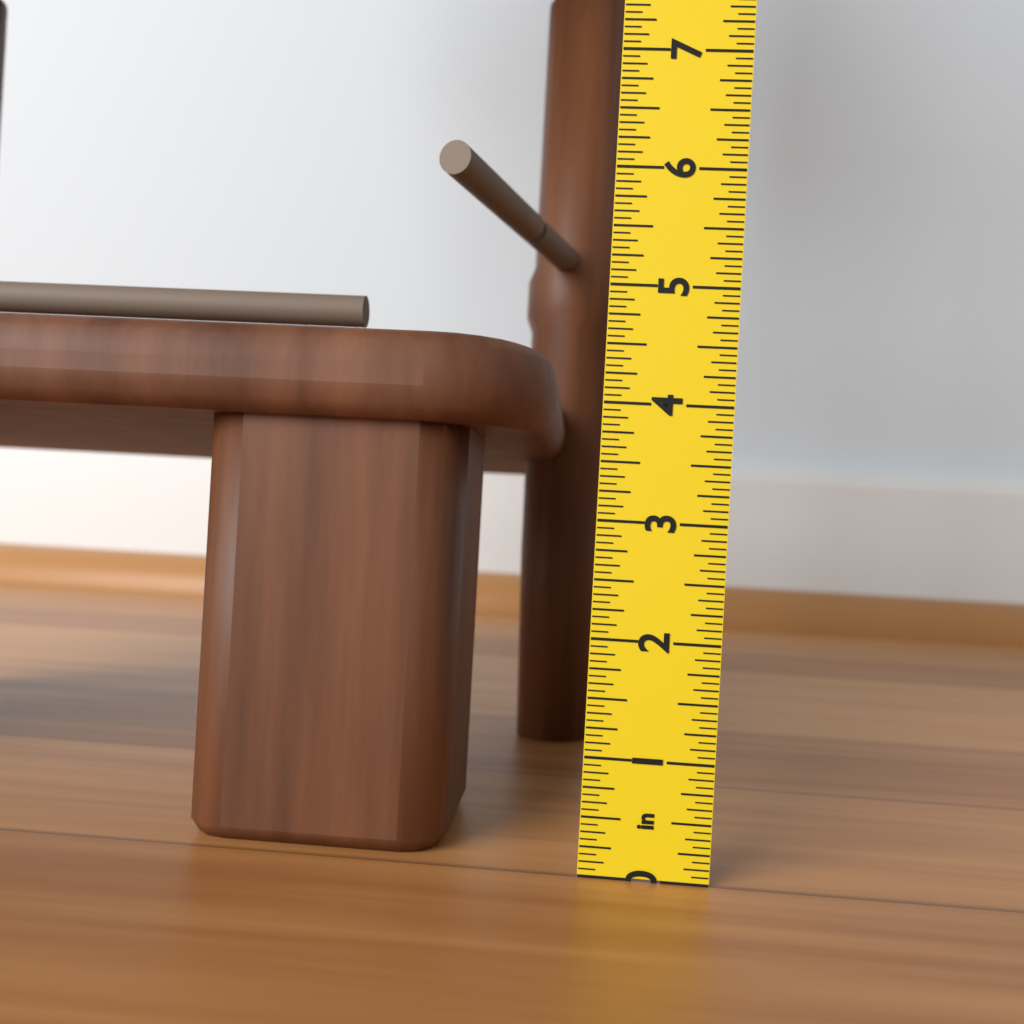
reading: 4.5625 in
